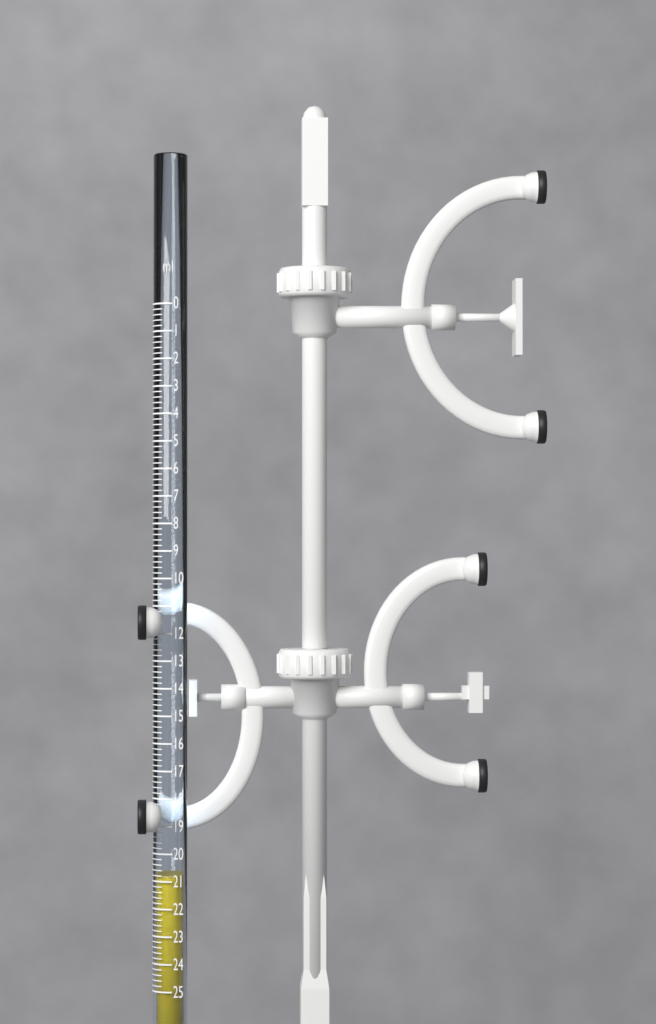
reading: 20.8 ml
